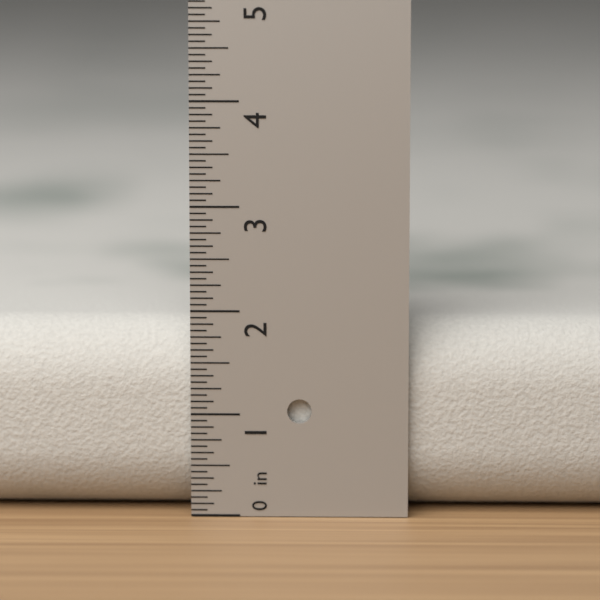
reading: 1.8750 in
